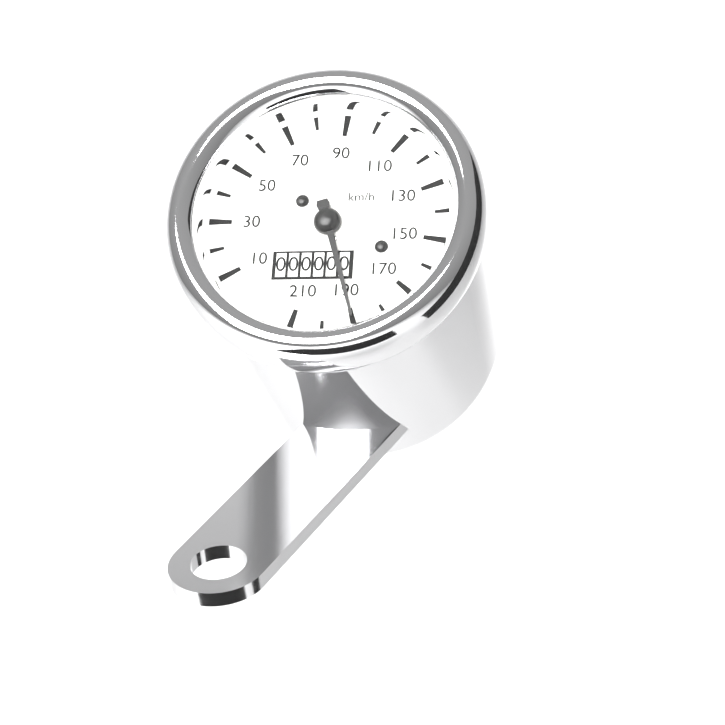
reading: 190 km/h
